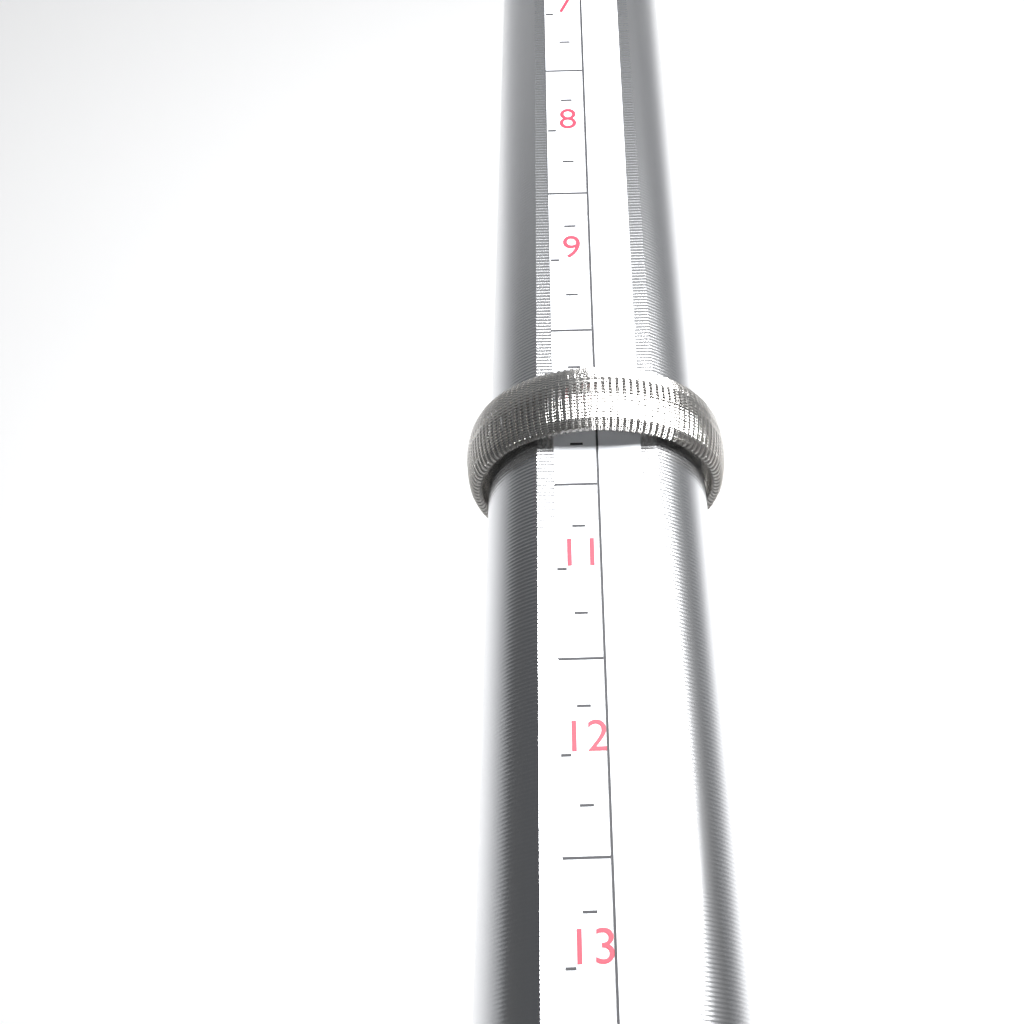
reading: 10.25 (no unit)
